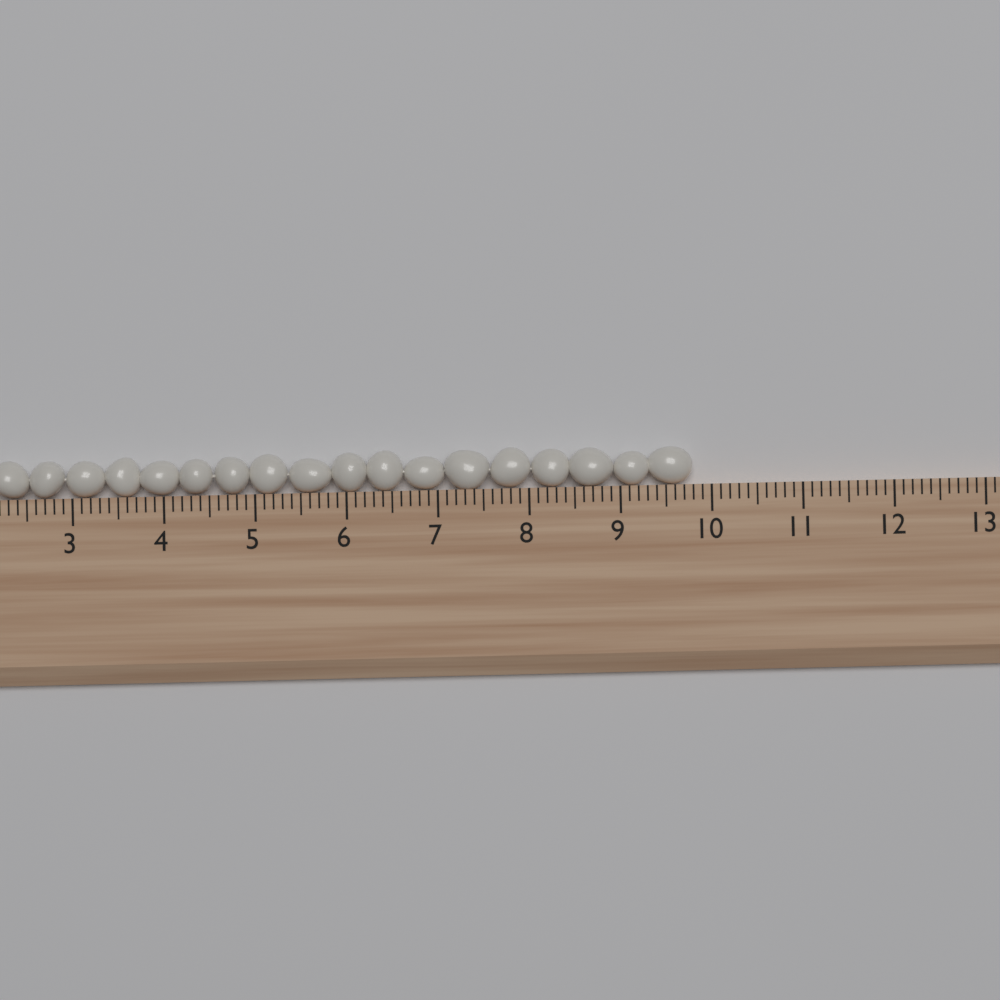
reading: 9.8 (no unit)
